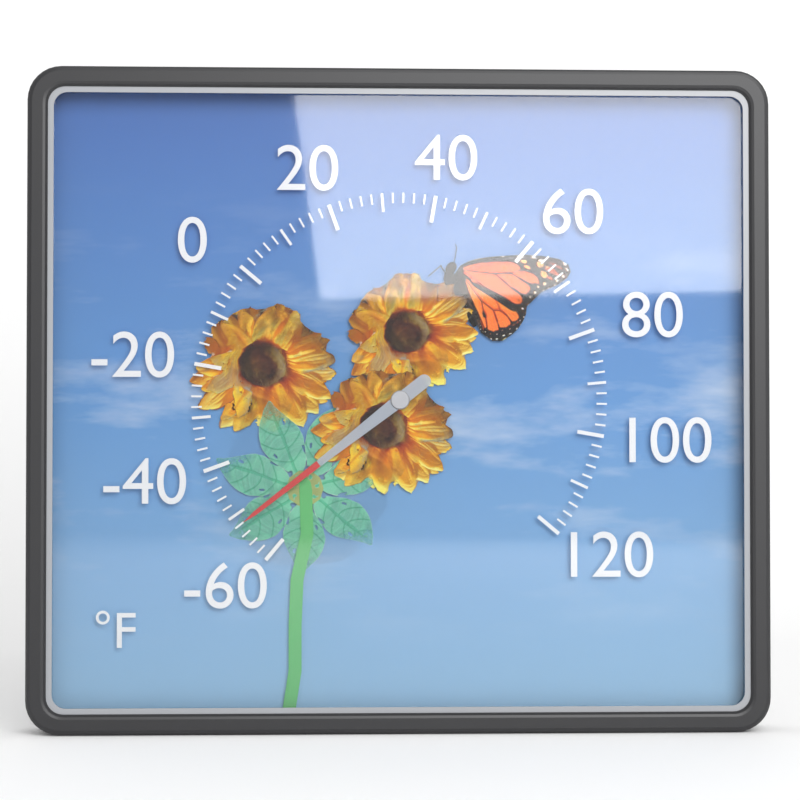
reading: -52 °F
